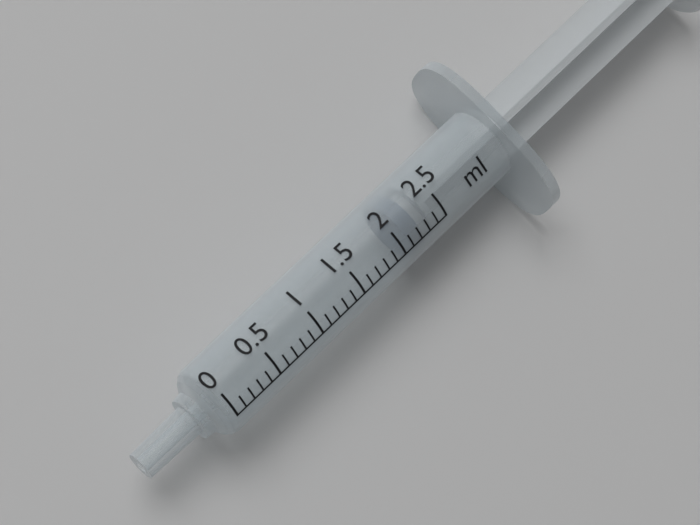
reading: 2.1 ml
